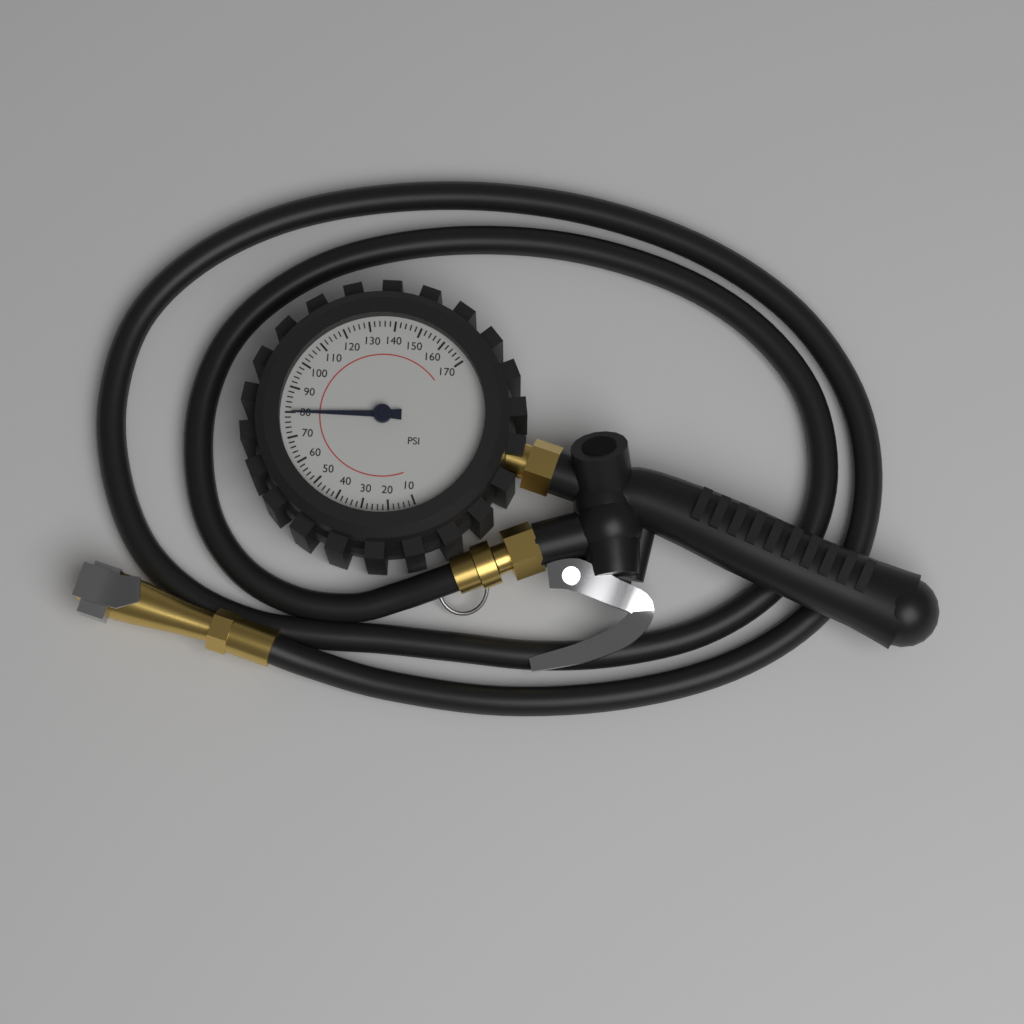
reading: 80 psi
